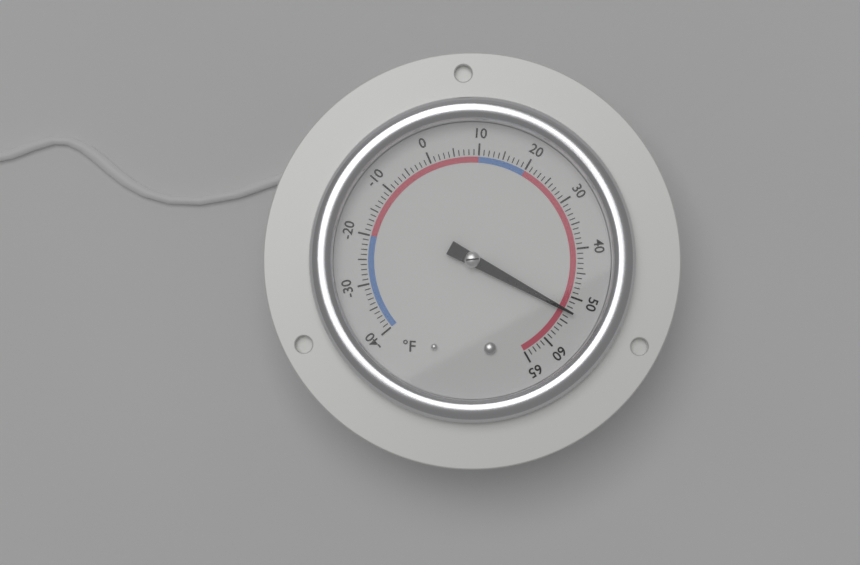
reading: 53 °F
